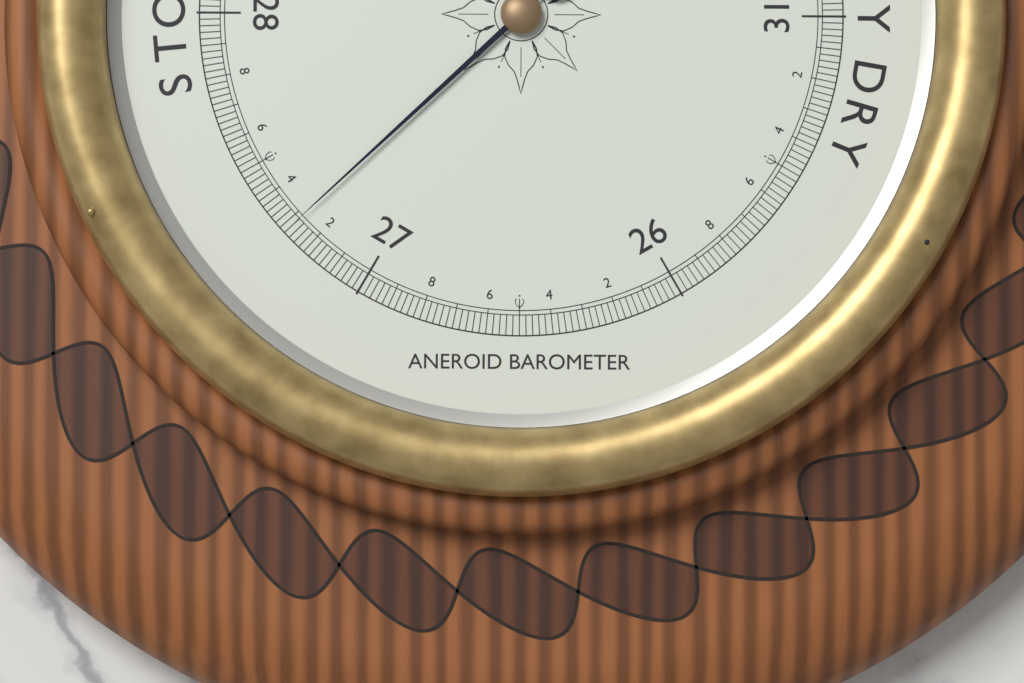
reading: 27.28 inHg
